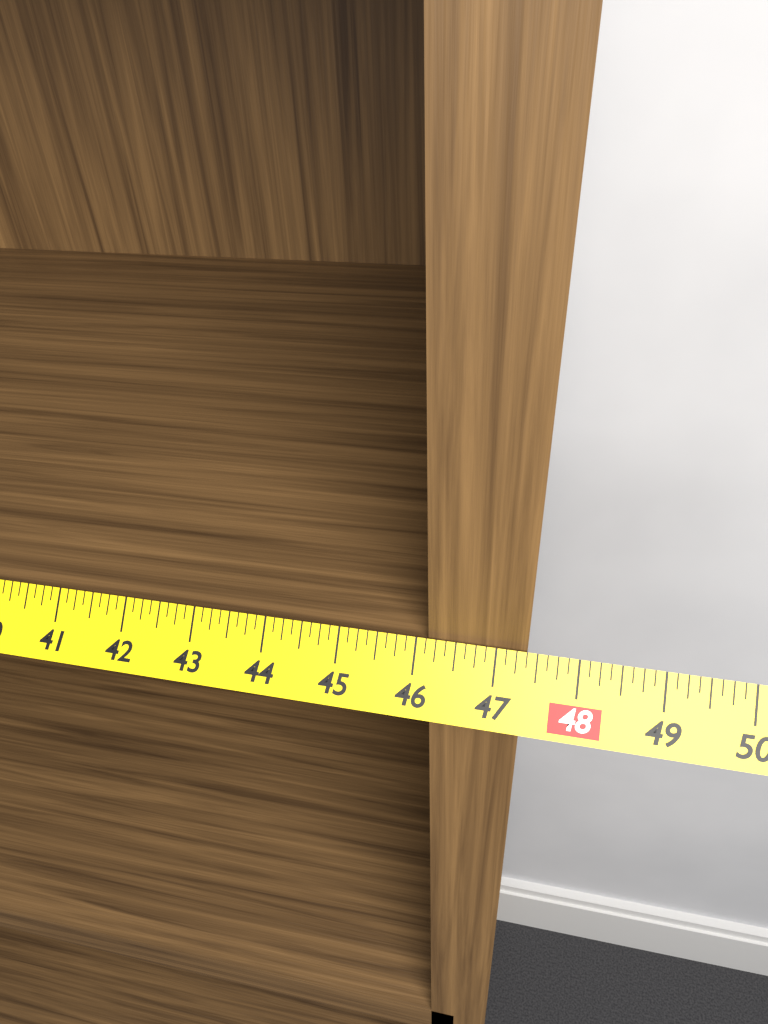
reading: 47.375 in
